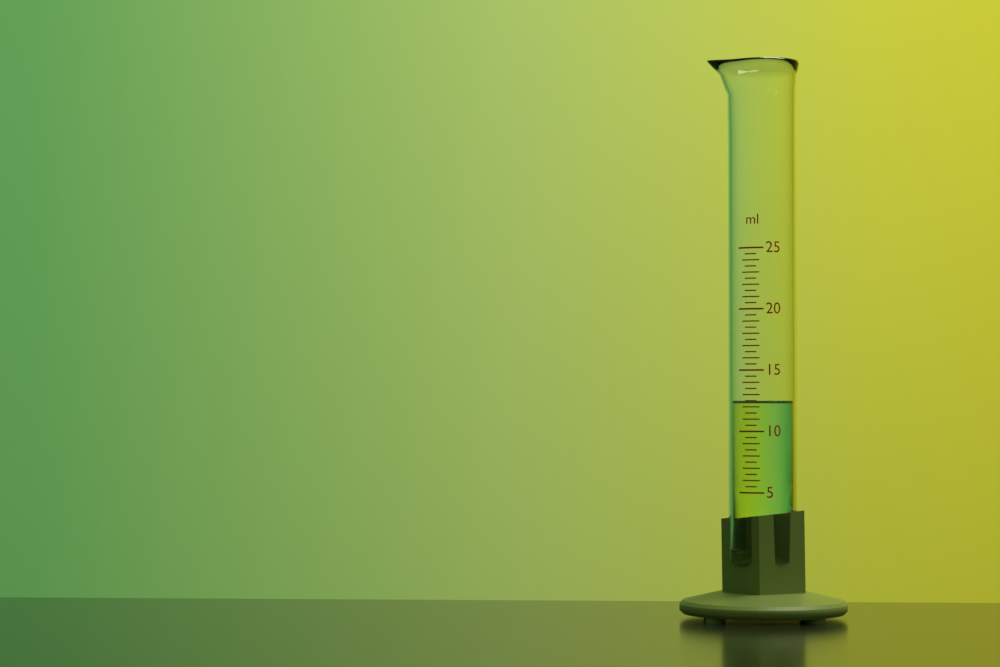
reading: 12.5 ml
